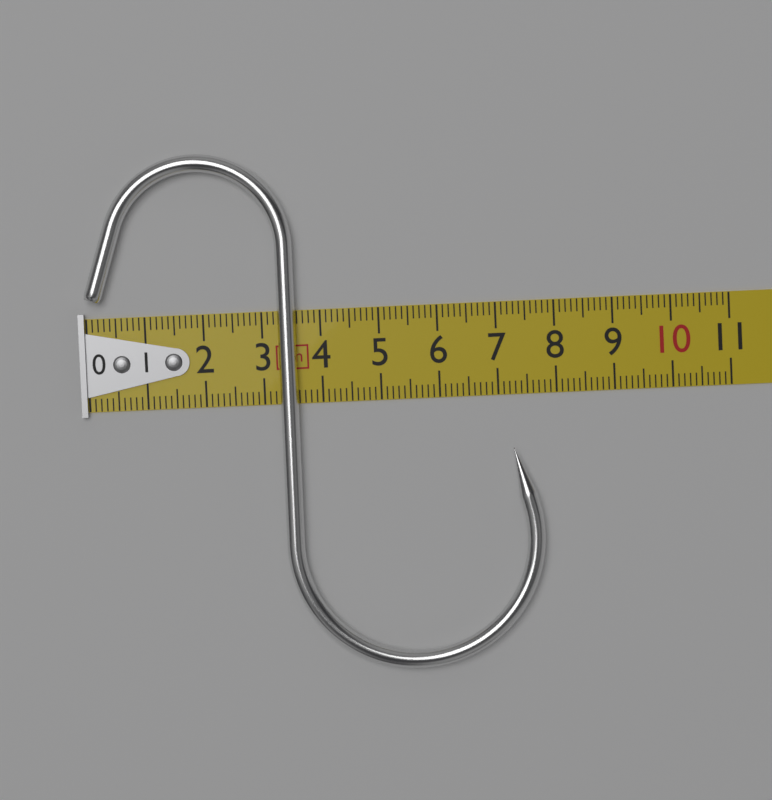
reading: 7.7 cm
